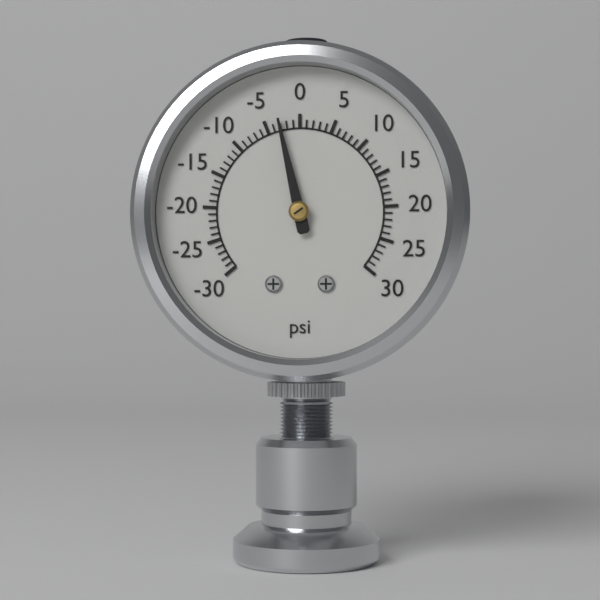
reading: -3 psi
